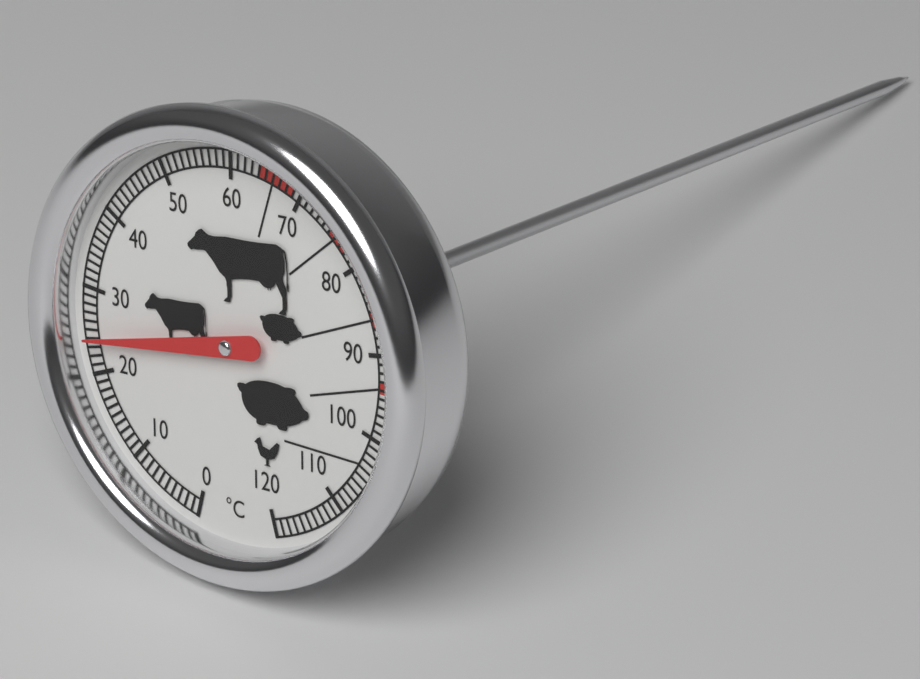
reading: 24 °C
